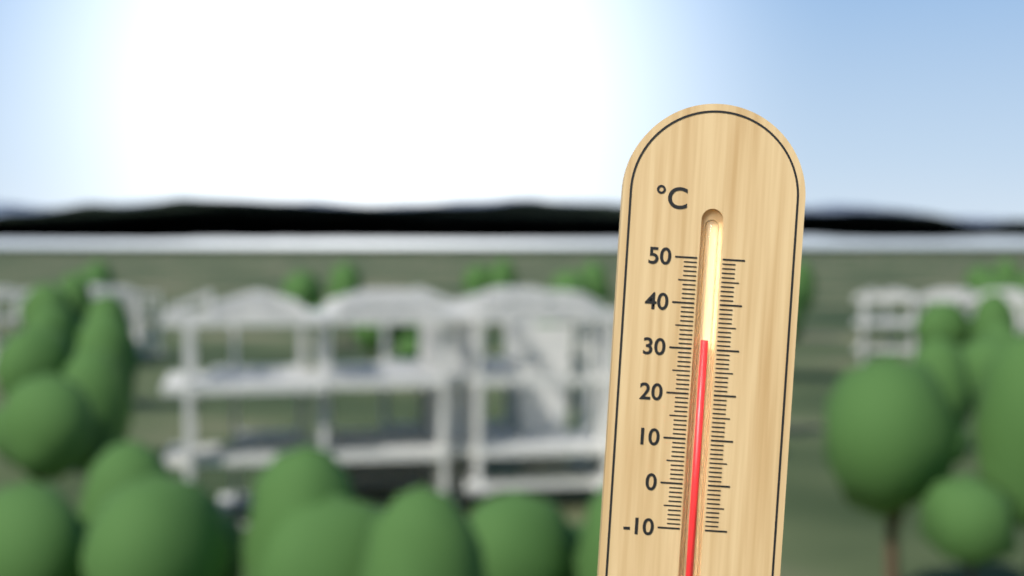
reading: 32 °C
